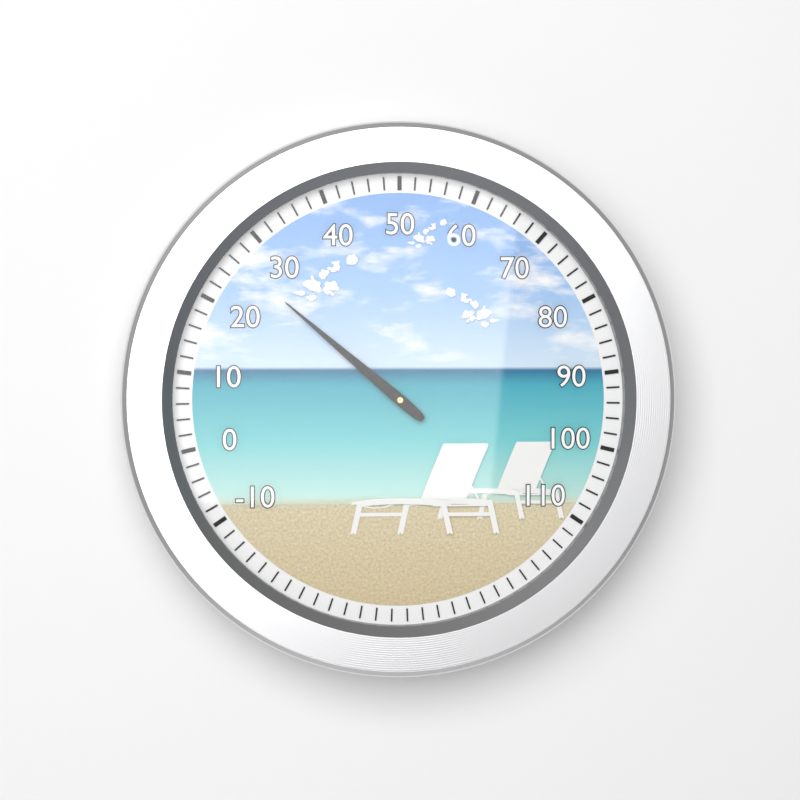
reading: 26 (no unit)
